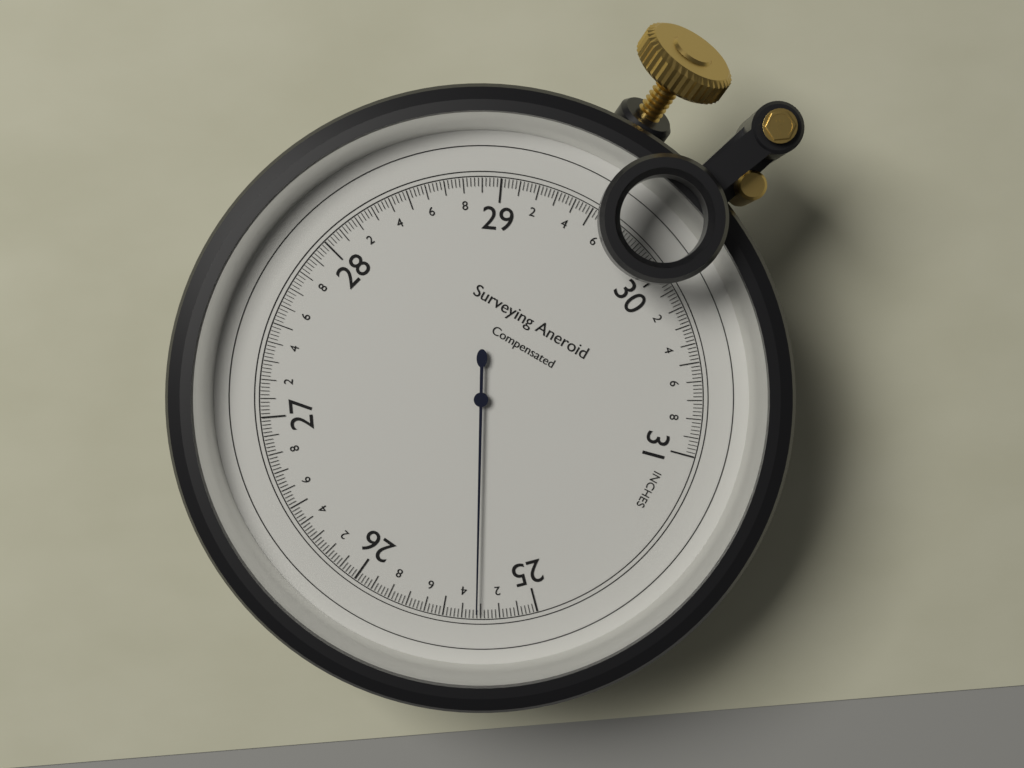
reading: 25.32 inches
